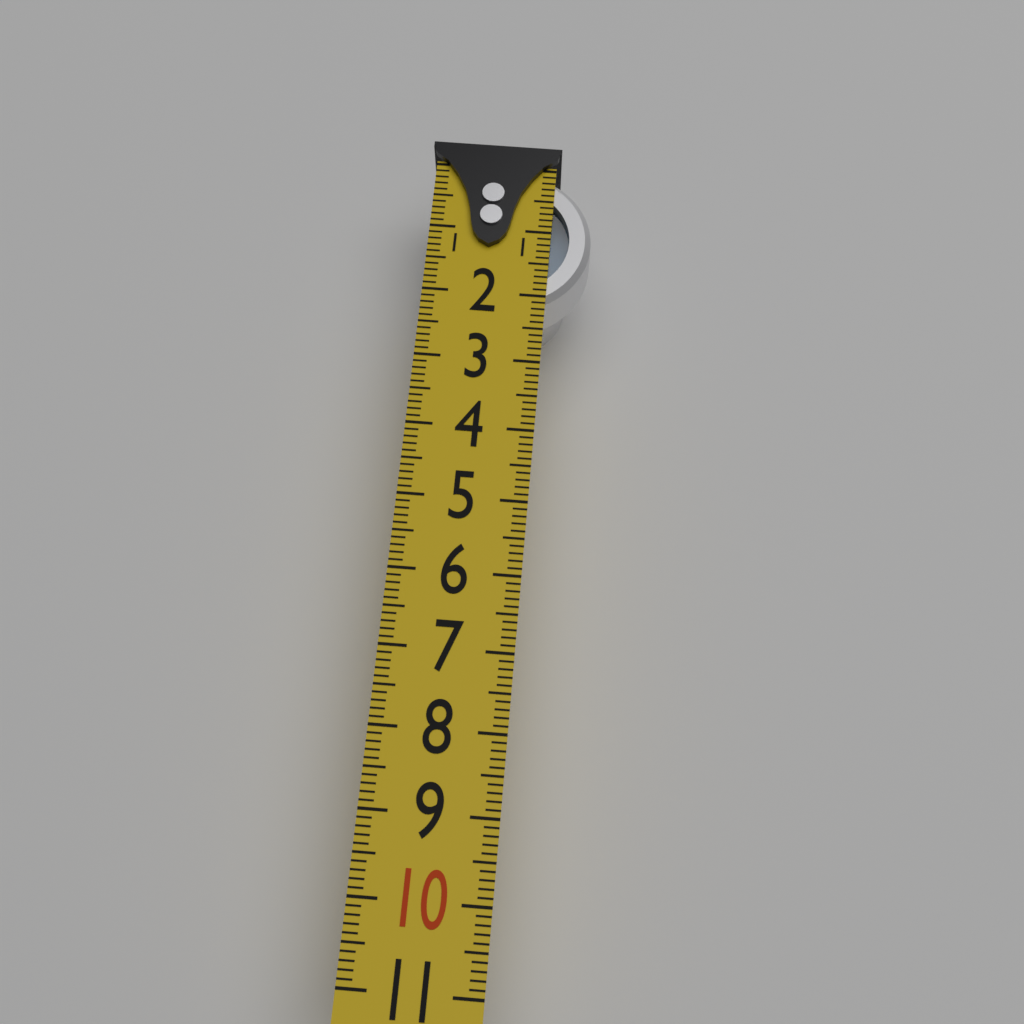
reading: 2.2 (no unit)
